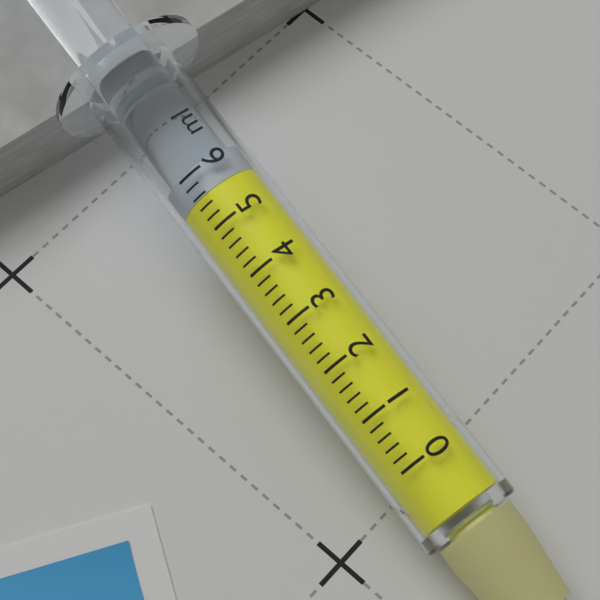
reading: 5.6 ml
